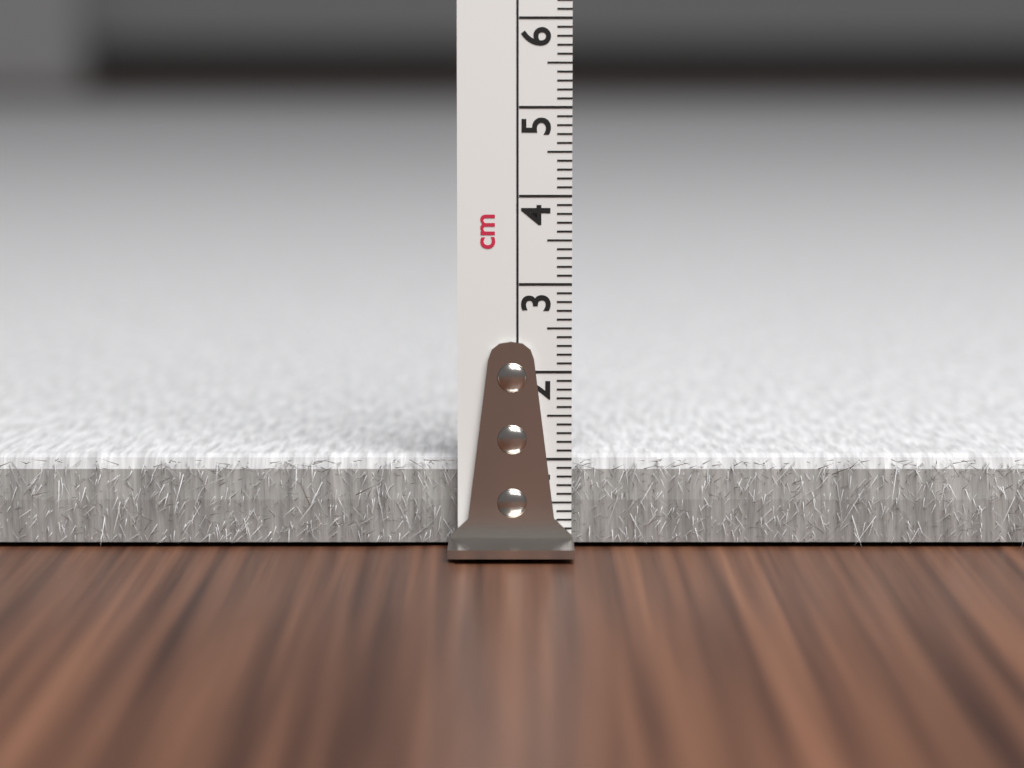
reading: 1.0 cm
